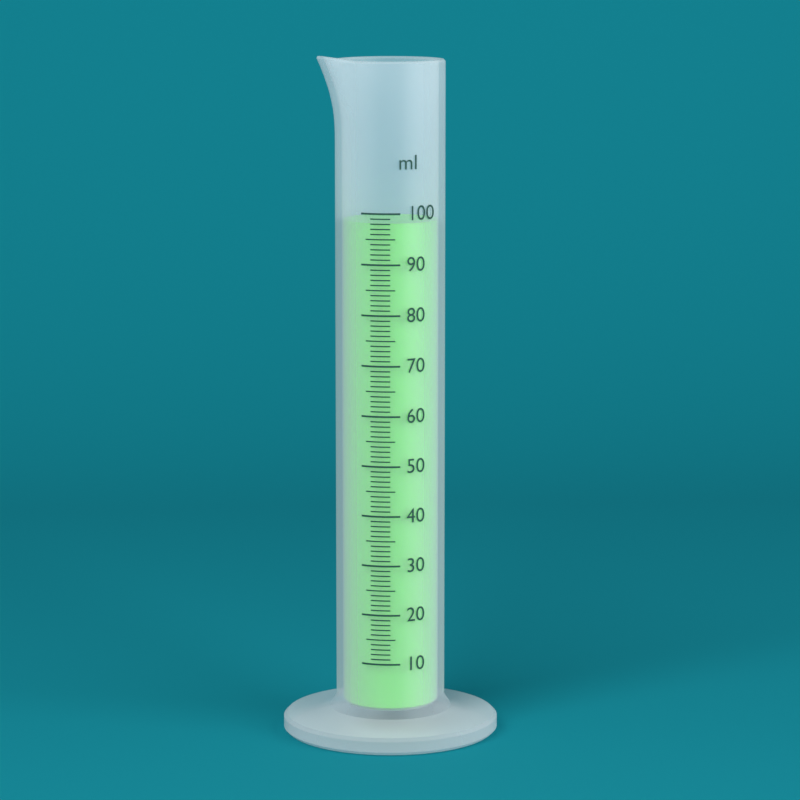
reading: 98 ml
